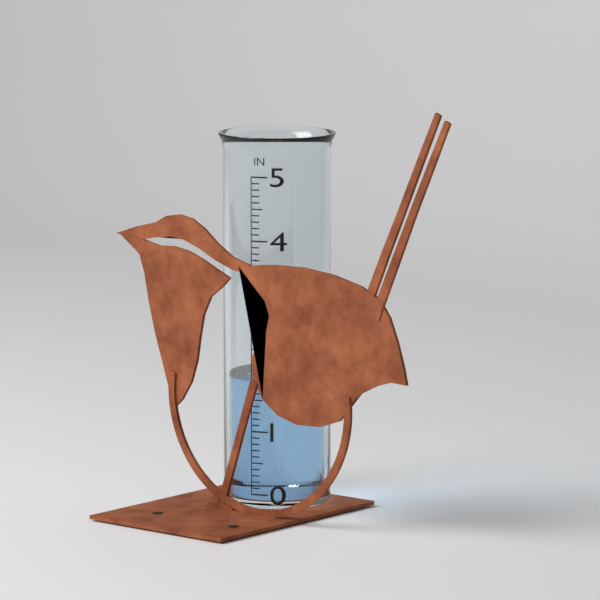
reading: 1.8 in
